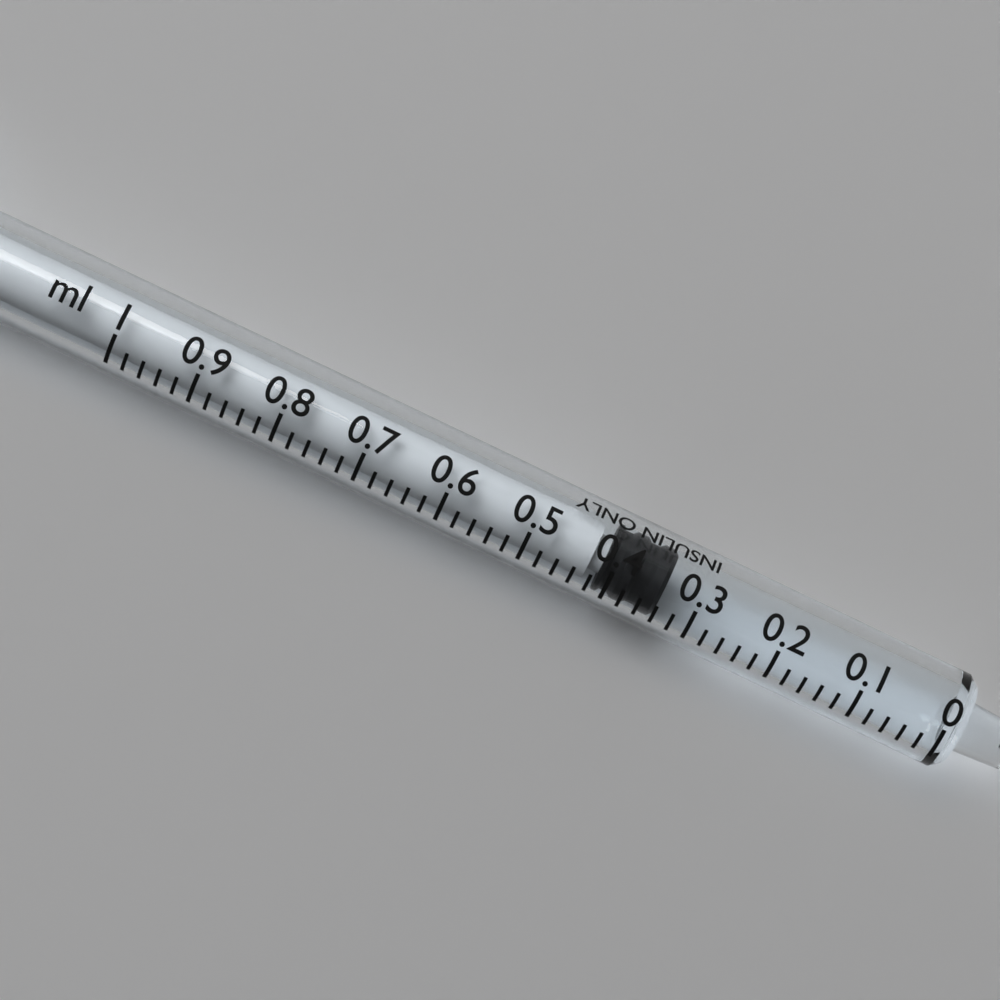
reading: 0.34 ml
